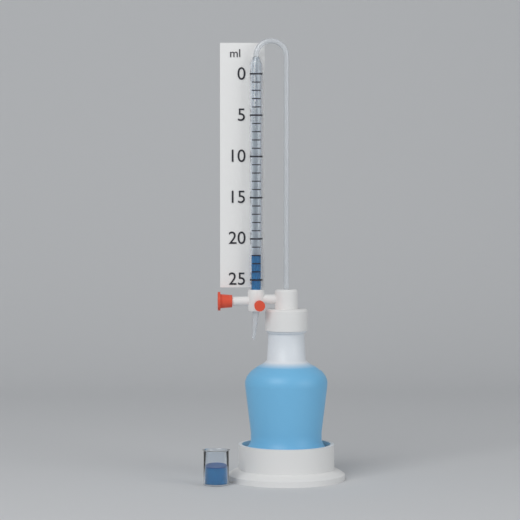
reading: 22 ml
